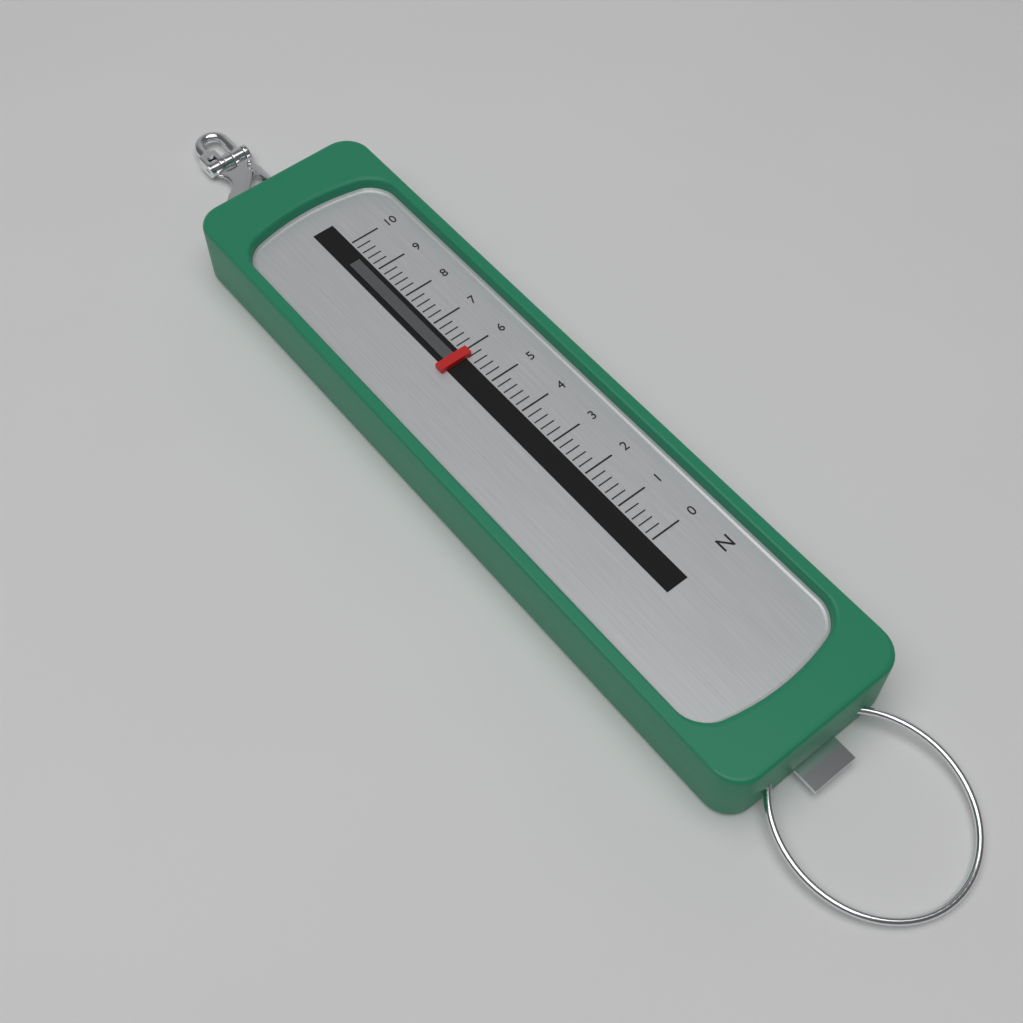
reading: 5.8 N
